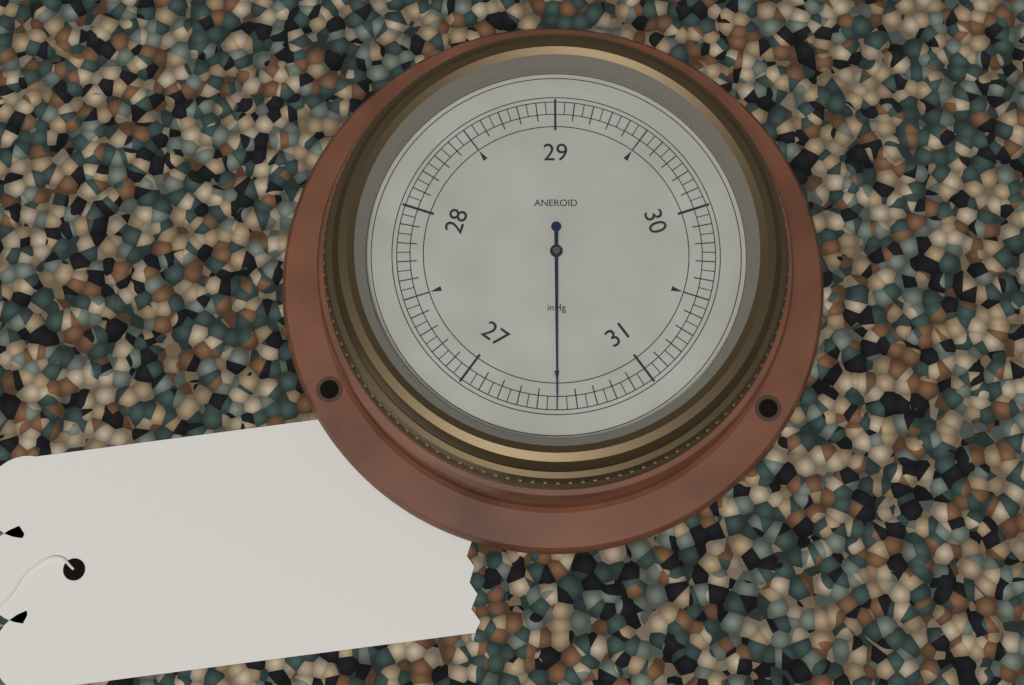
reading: 26.50 inHg
